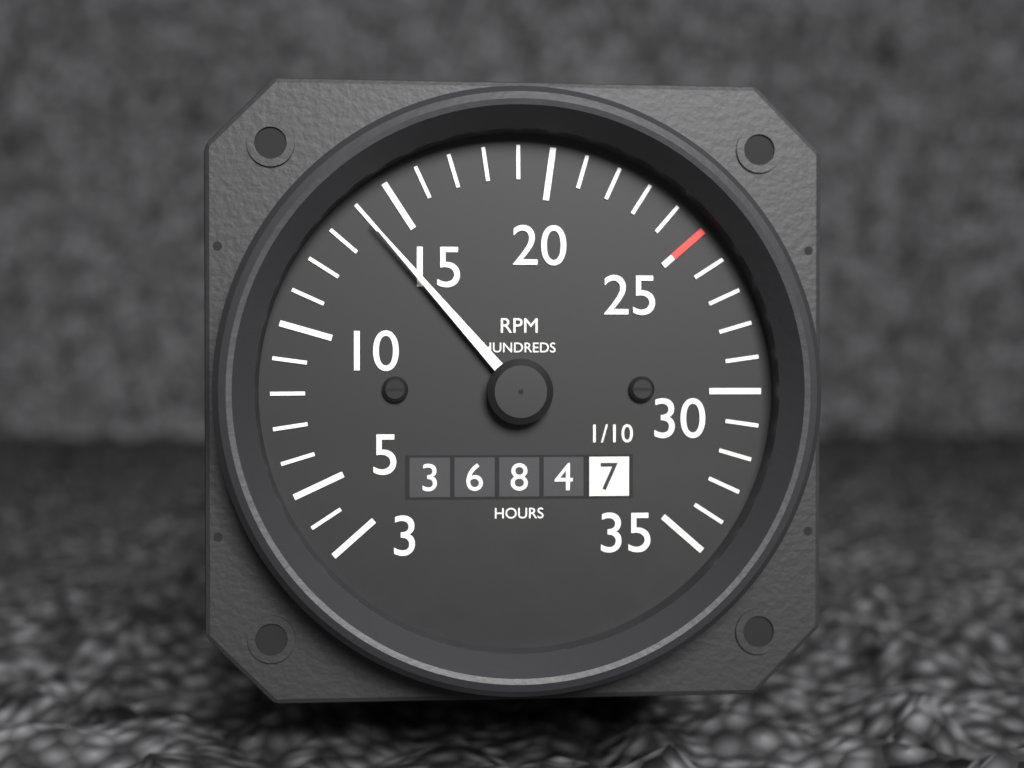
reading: 1400 RPM
